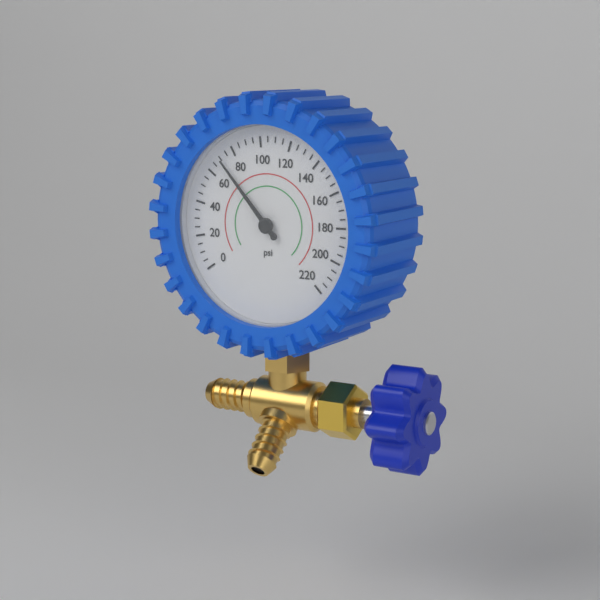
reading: 70 psi
